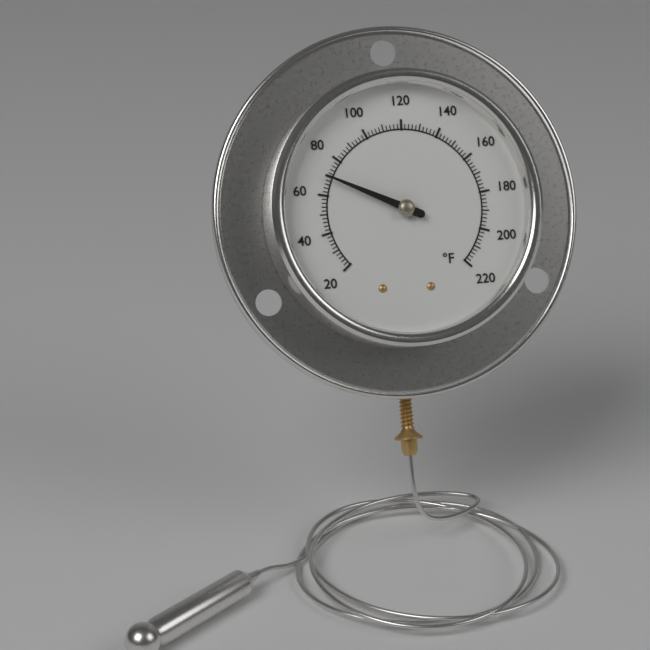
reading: 70 °F
